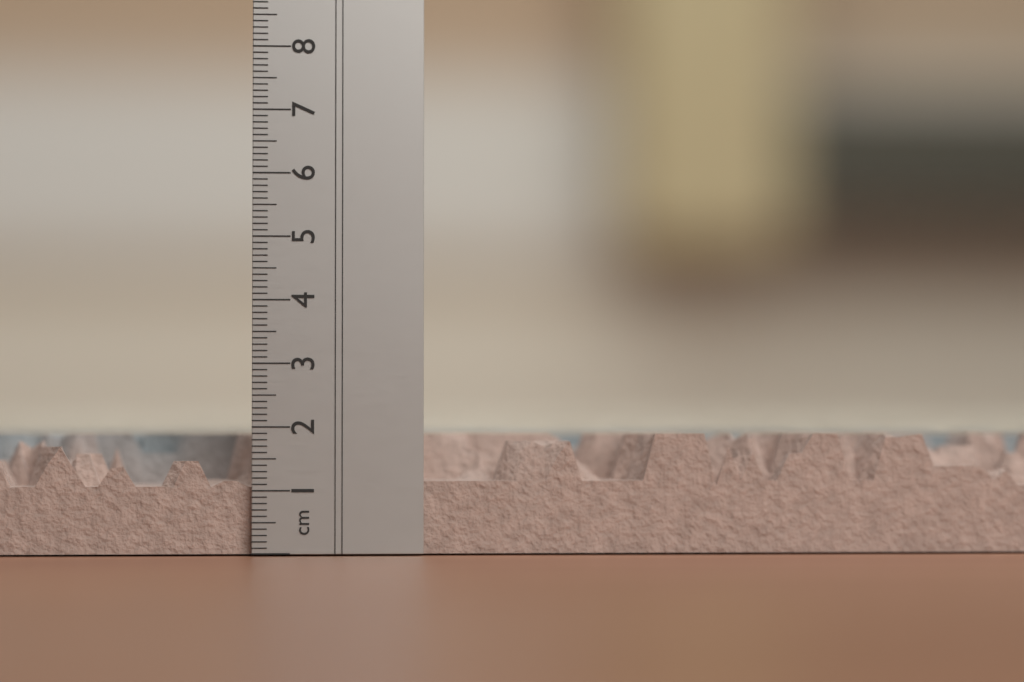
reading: 1.9 cm
